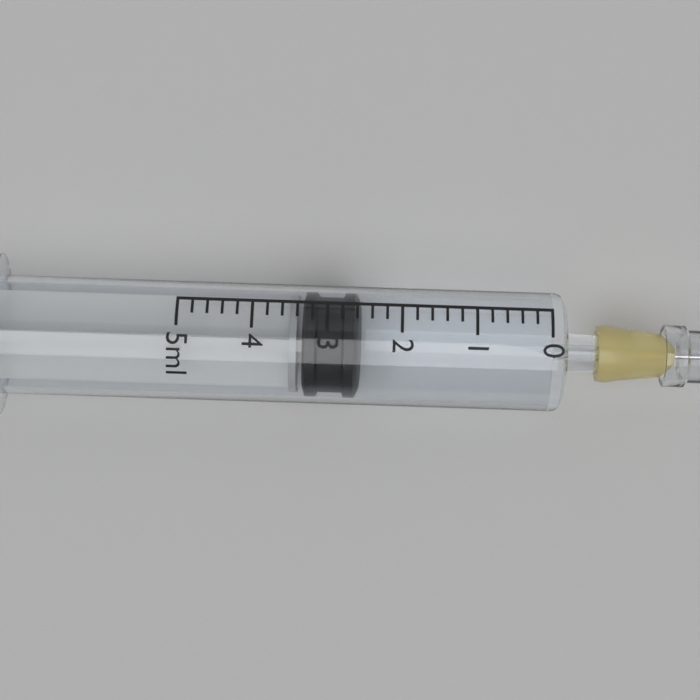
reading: 2.6 ml
